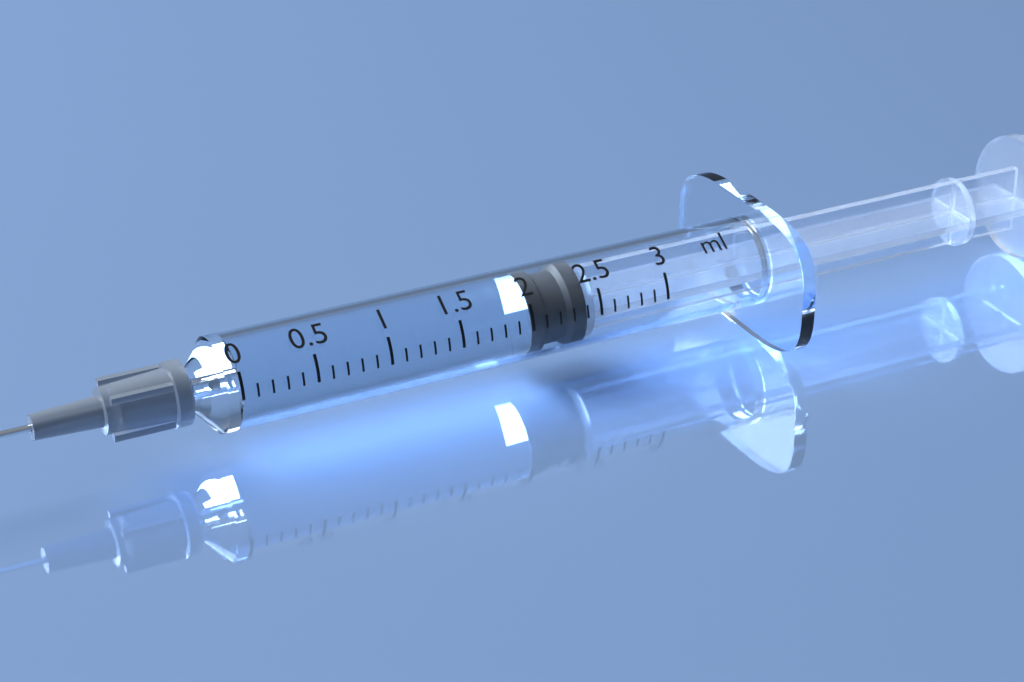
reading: 2.0 ml
